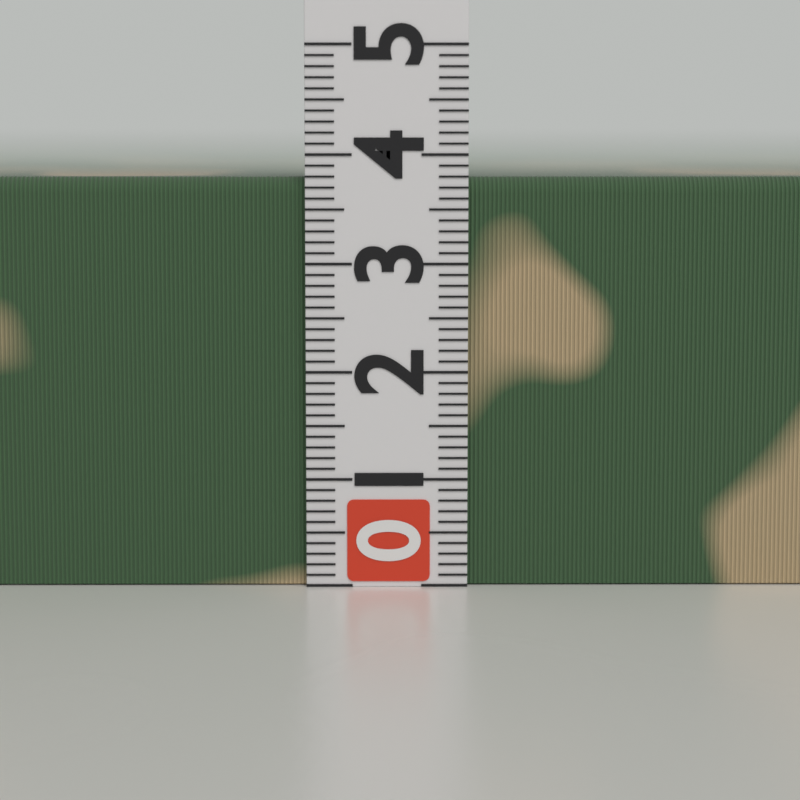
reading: 3.8 (no unit)
